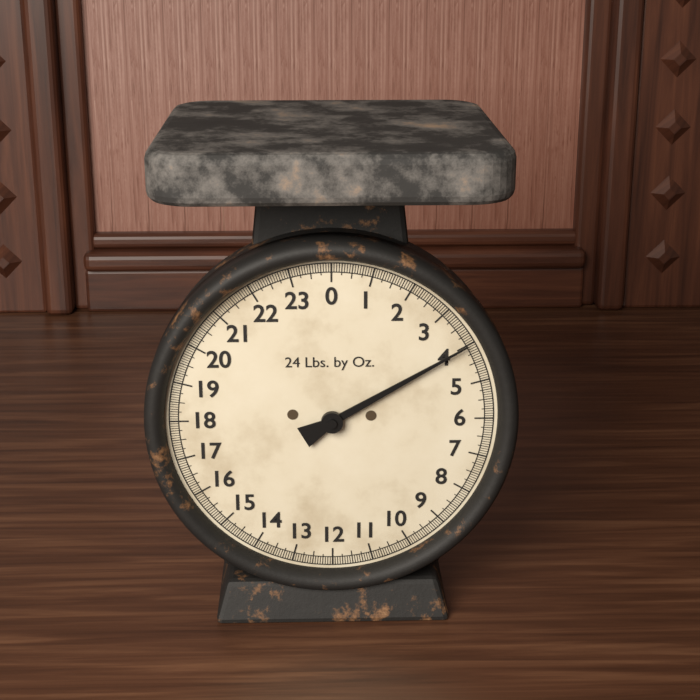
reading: 4.0000 lb
